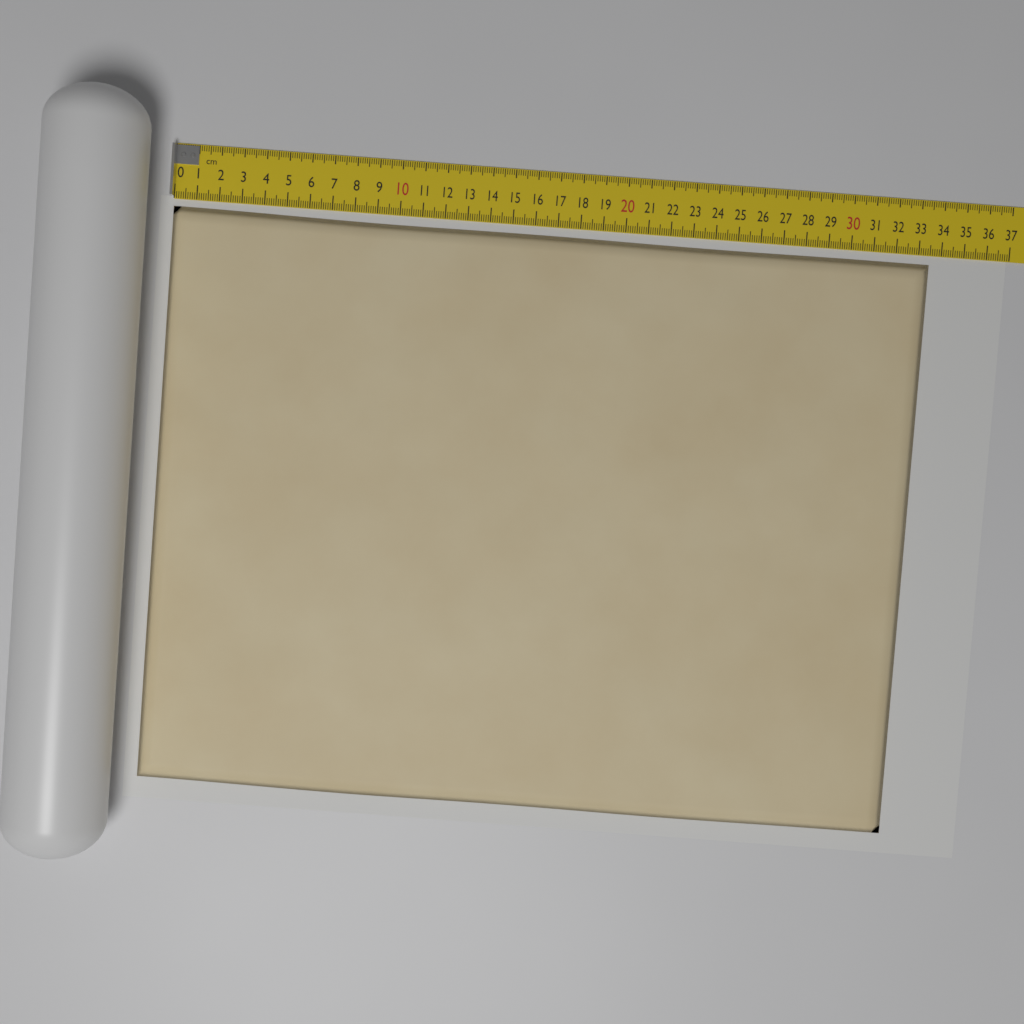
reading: 33.5 cm
